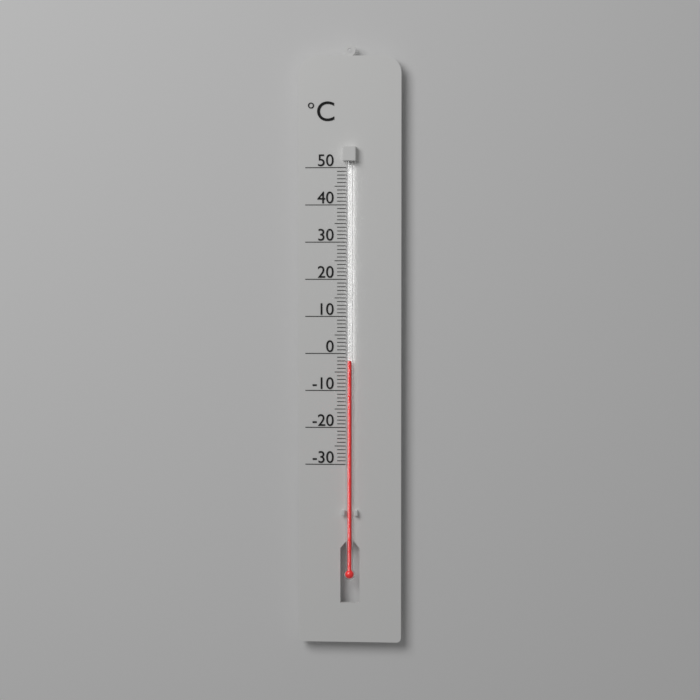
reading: -2 °C
